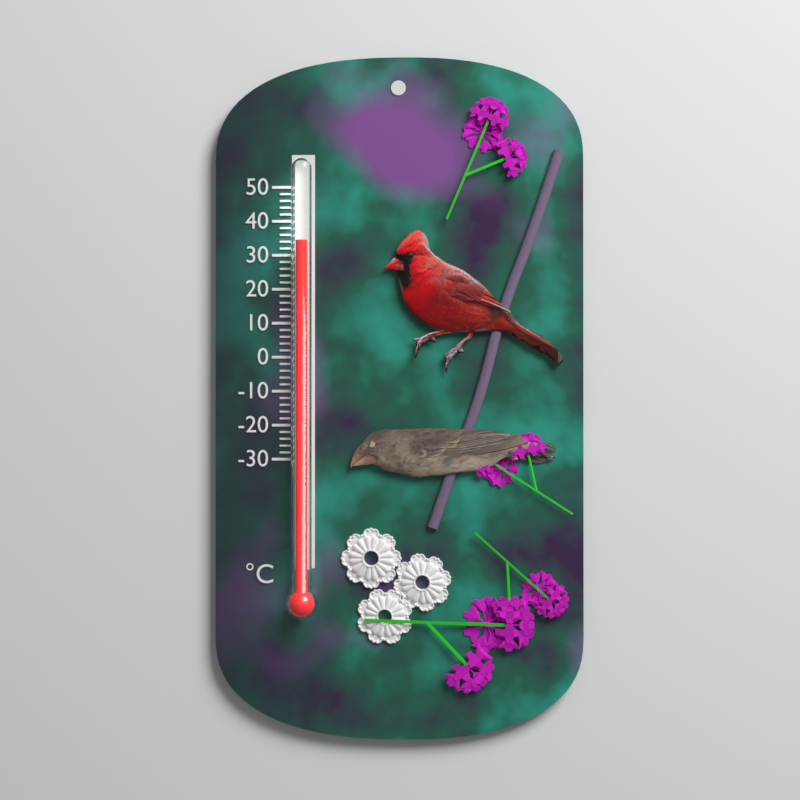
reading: 34 °C
